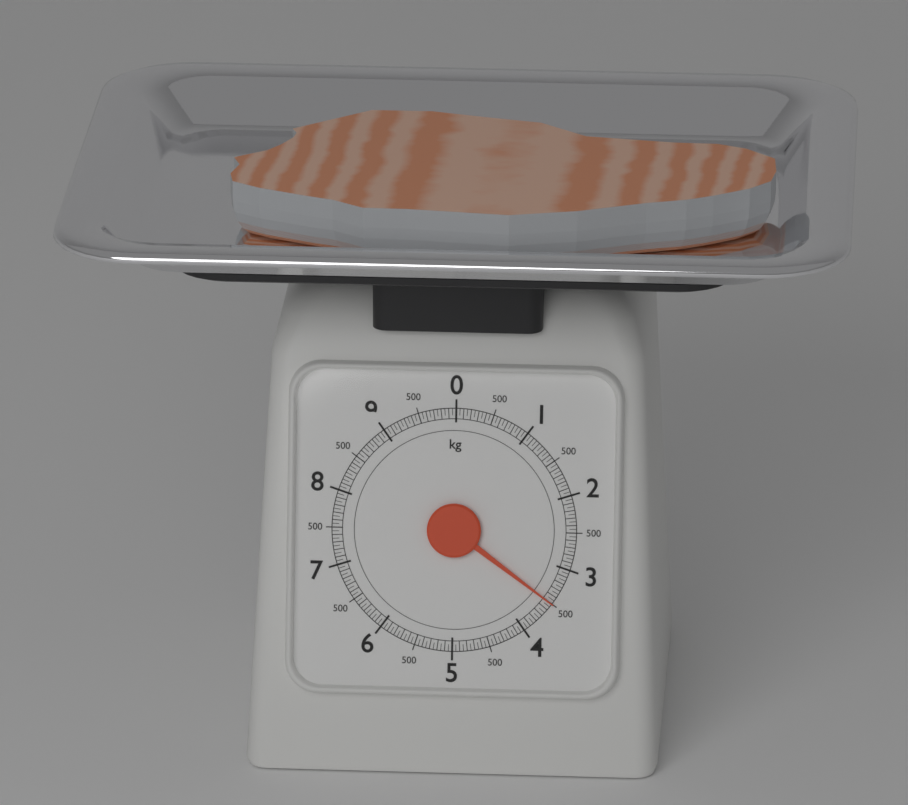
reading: 3.50 kg
